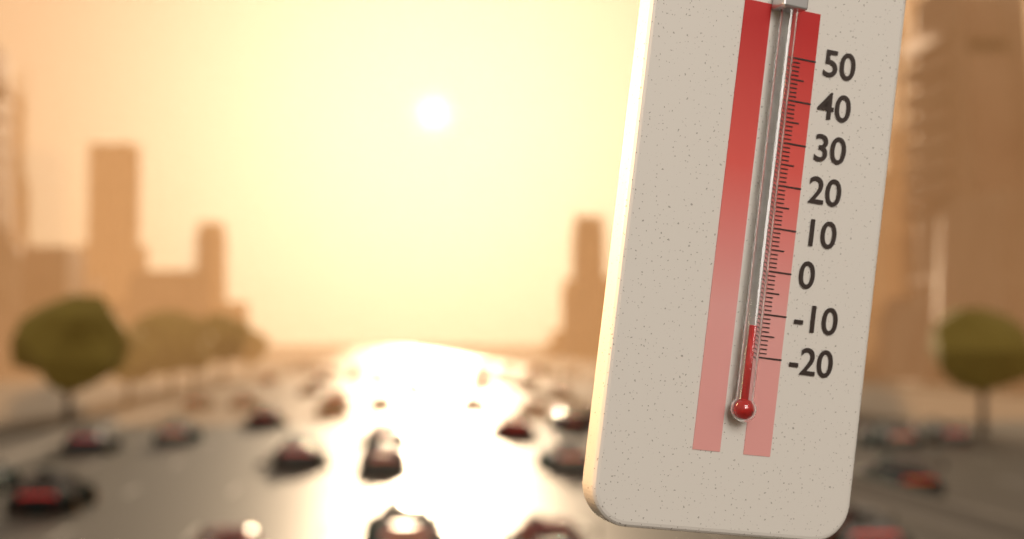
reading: -13 °C
